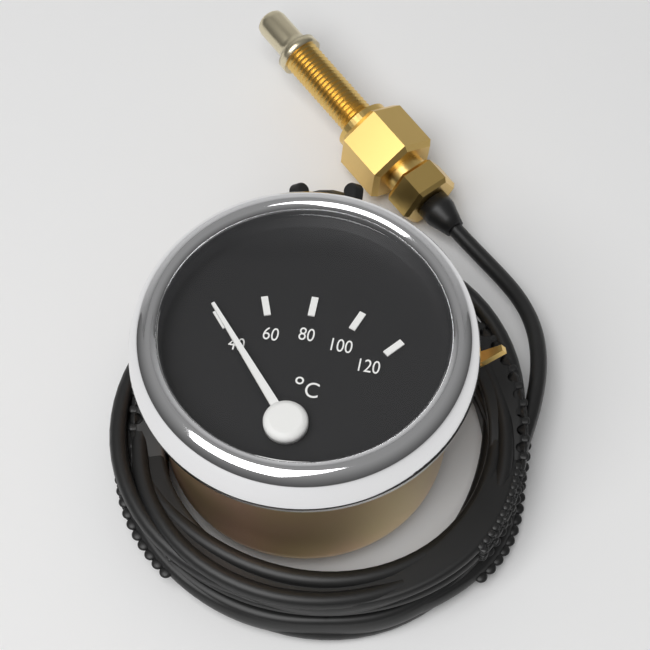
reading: 40 °C
